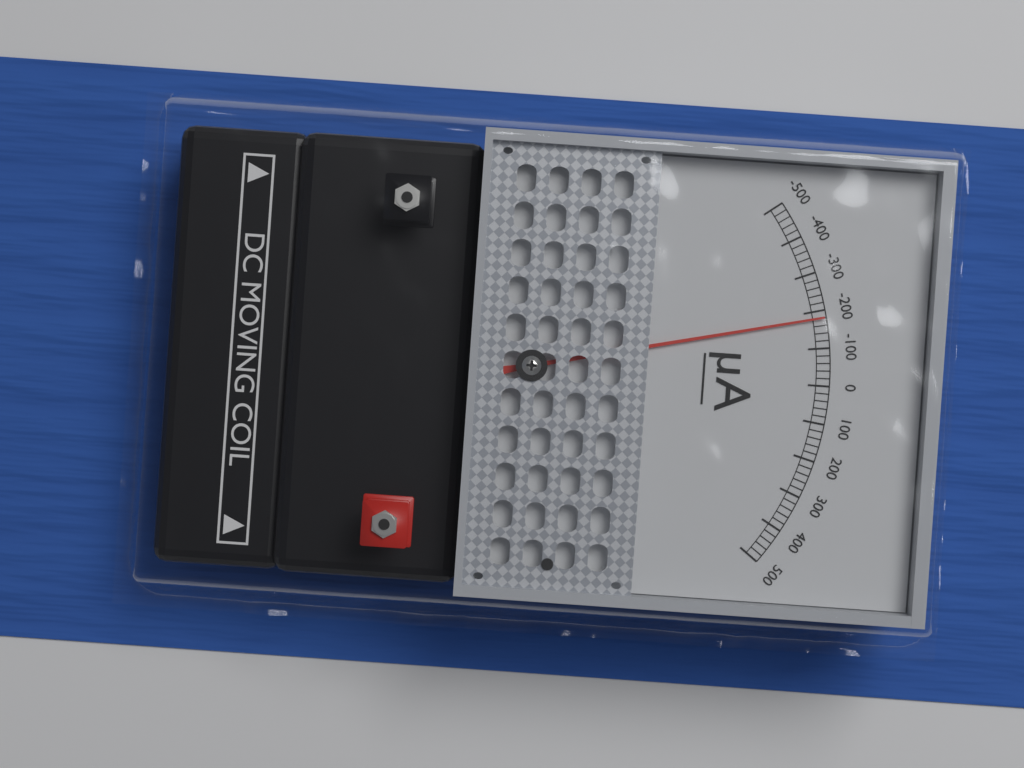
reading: -180 µA
